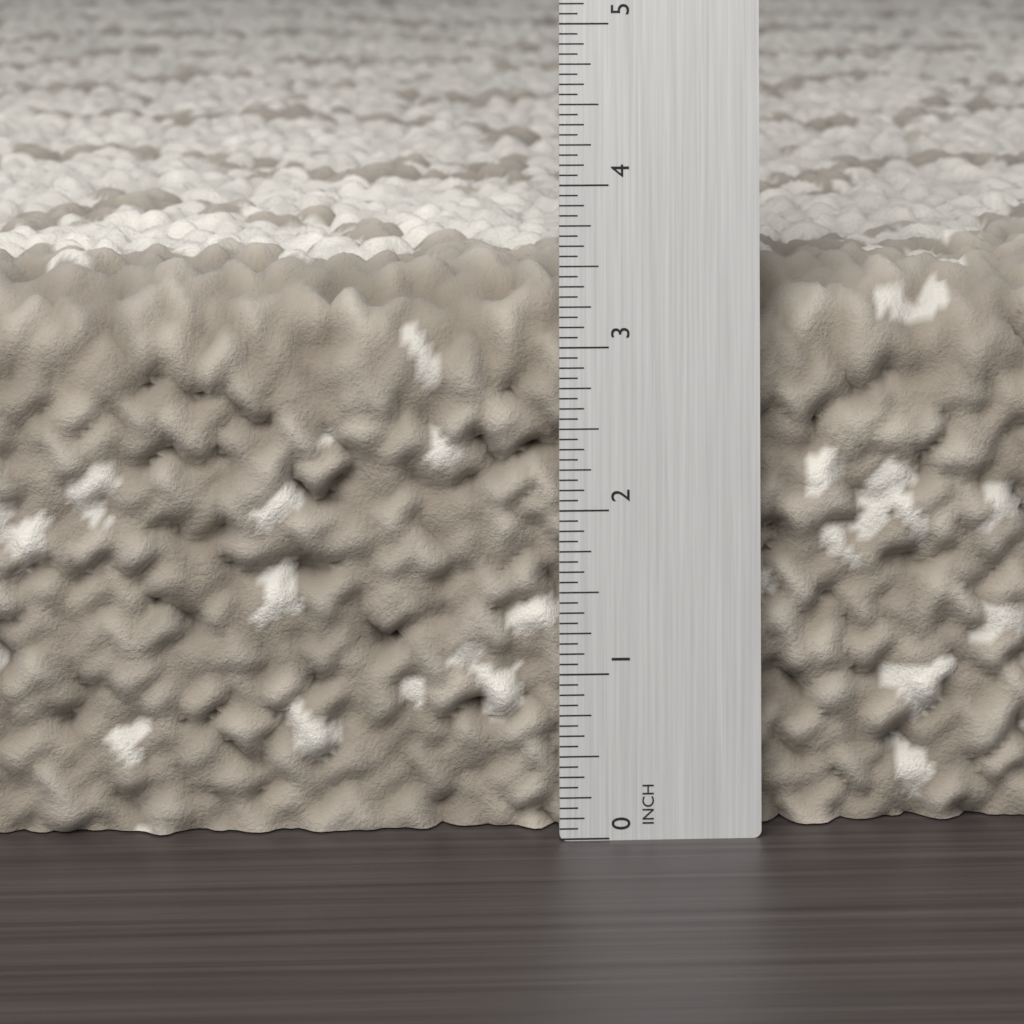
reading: 3.5000 in
